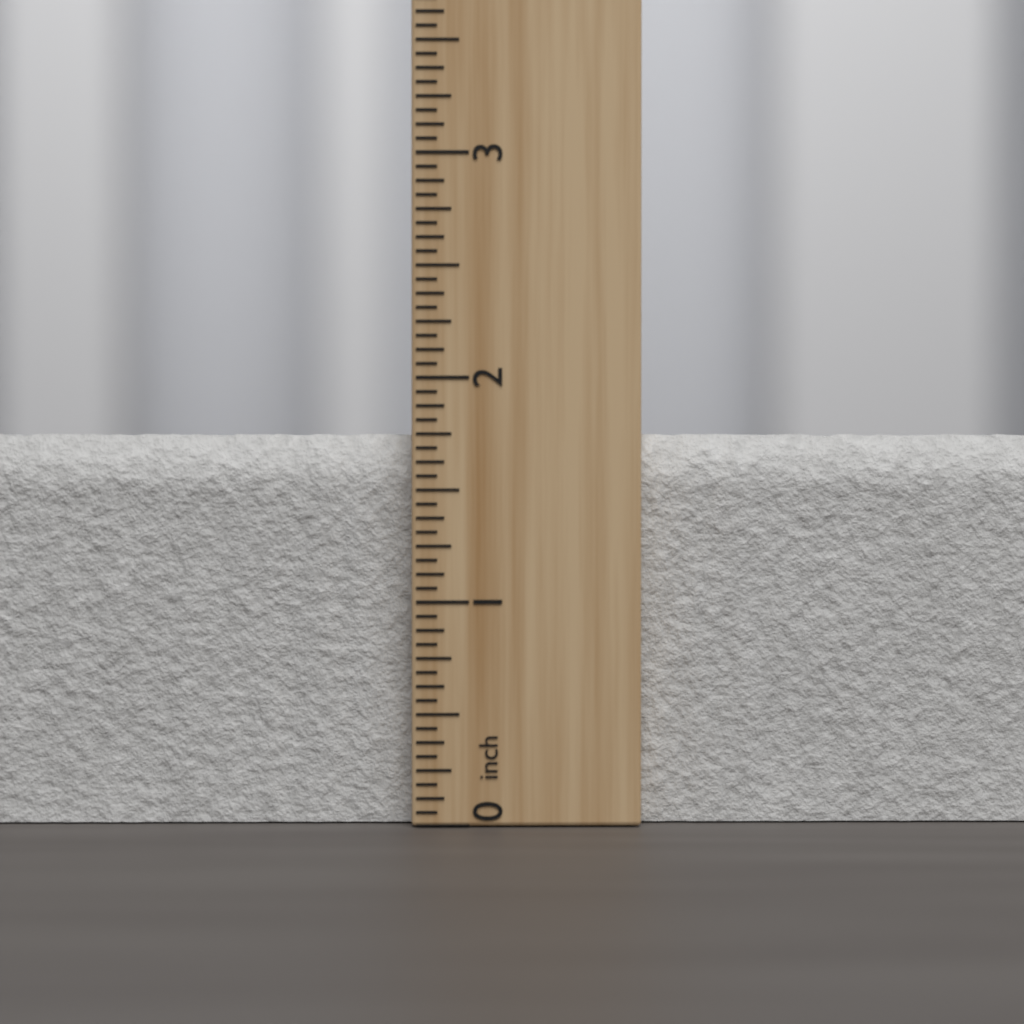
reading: 1.7500 inch
